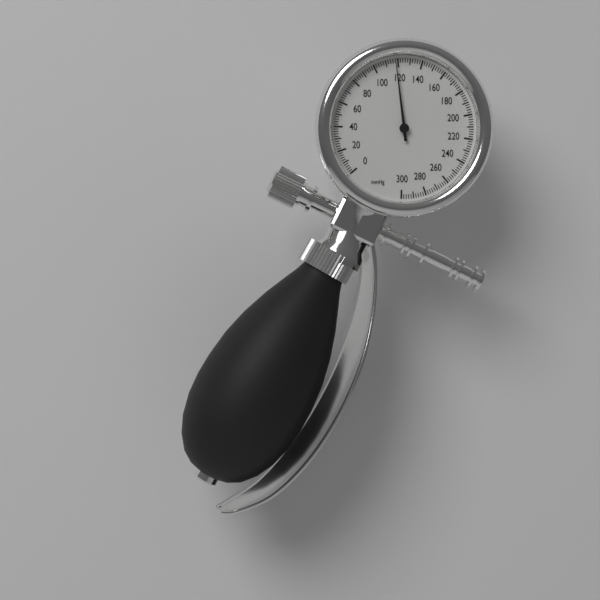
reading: 118 mmHg
